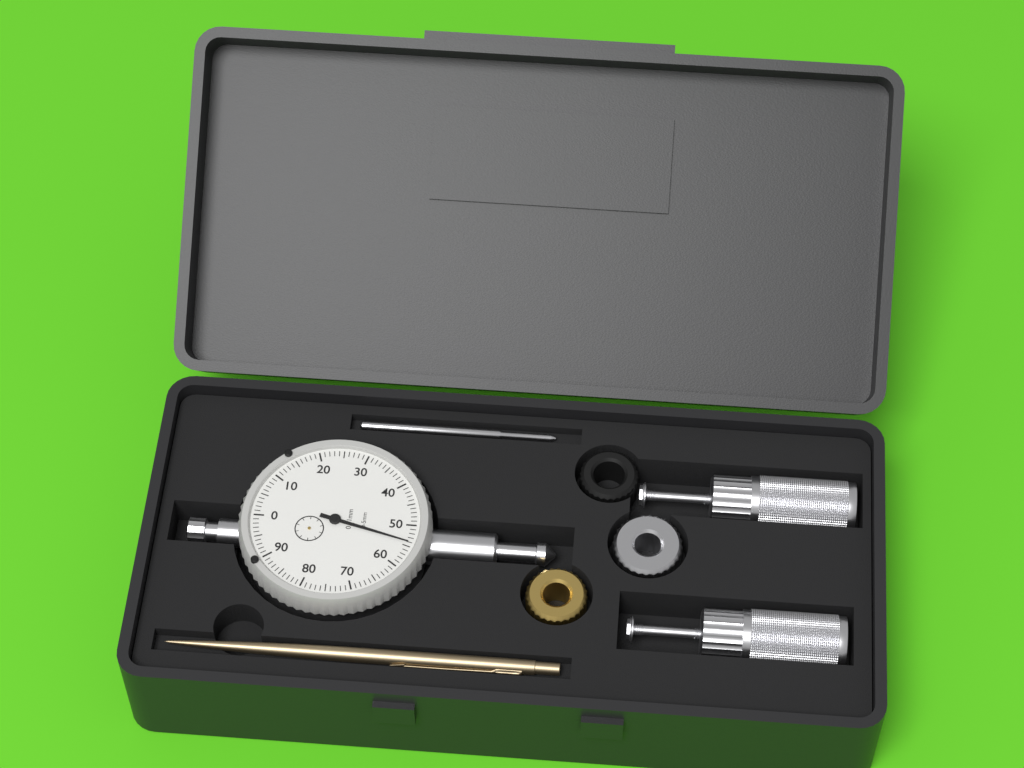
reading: 0.54 mm
